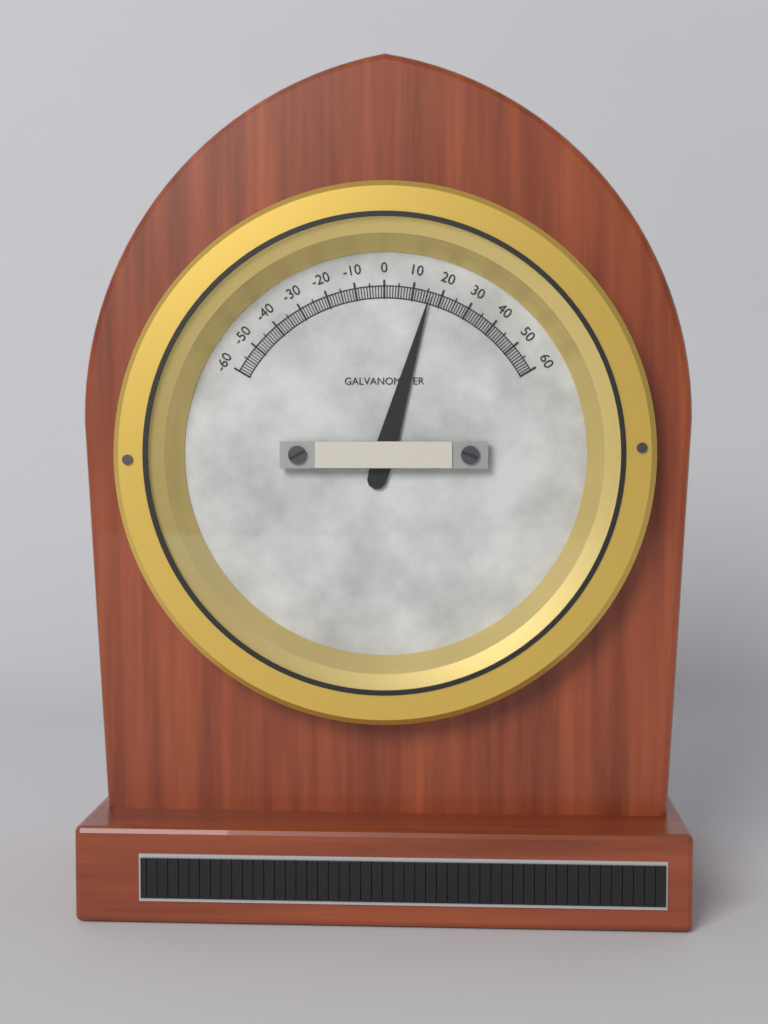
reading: 16 (no unit)
